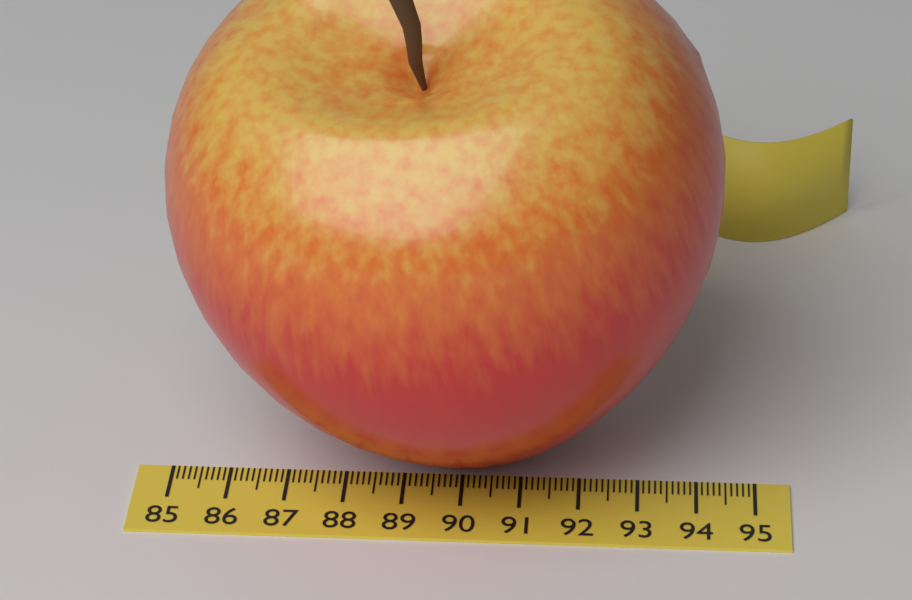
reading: 94.3 (no unit)
